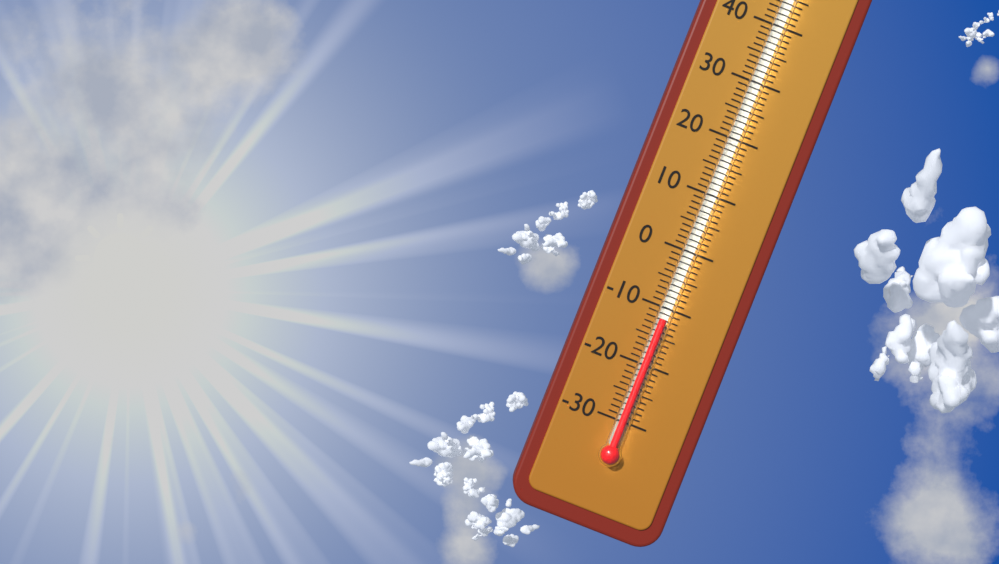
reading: -12 °C
